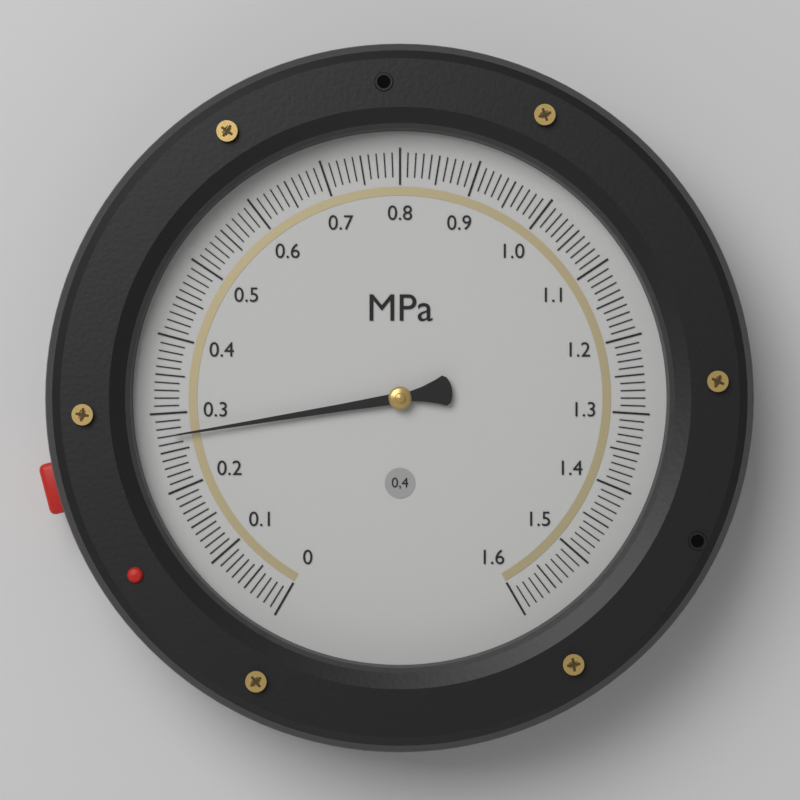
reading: 0.27 MPa
